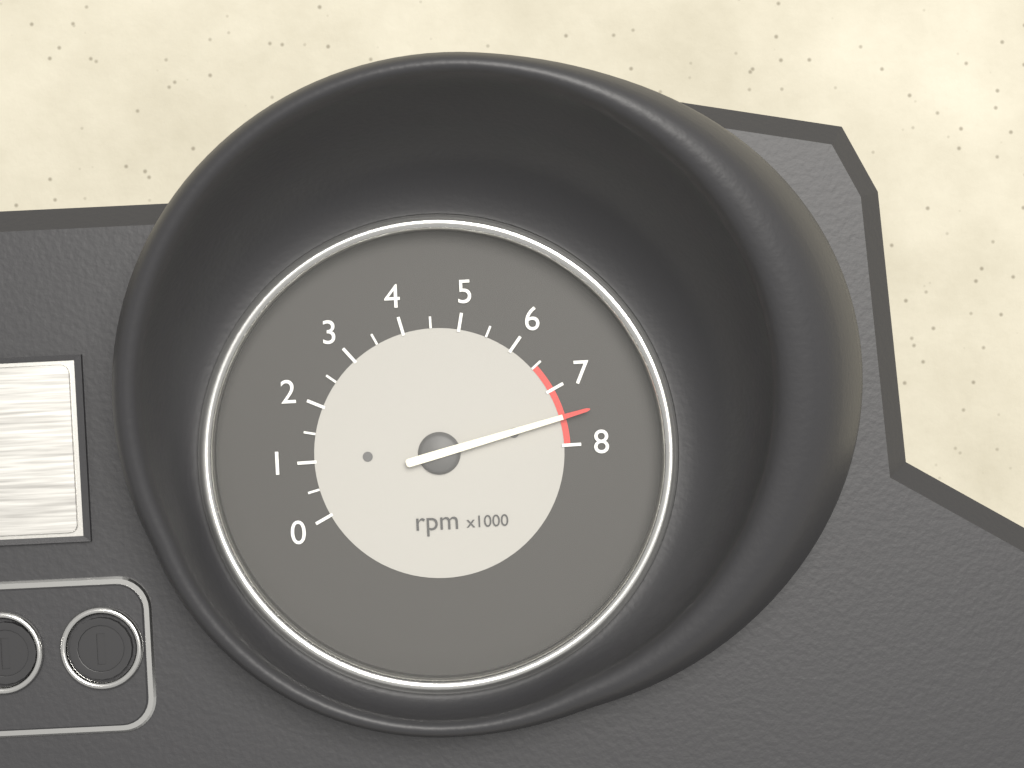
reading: 7500 rpm
